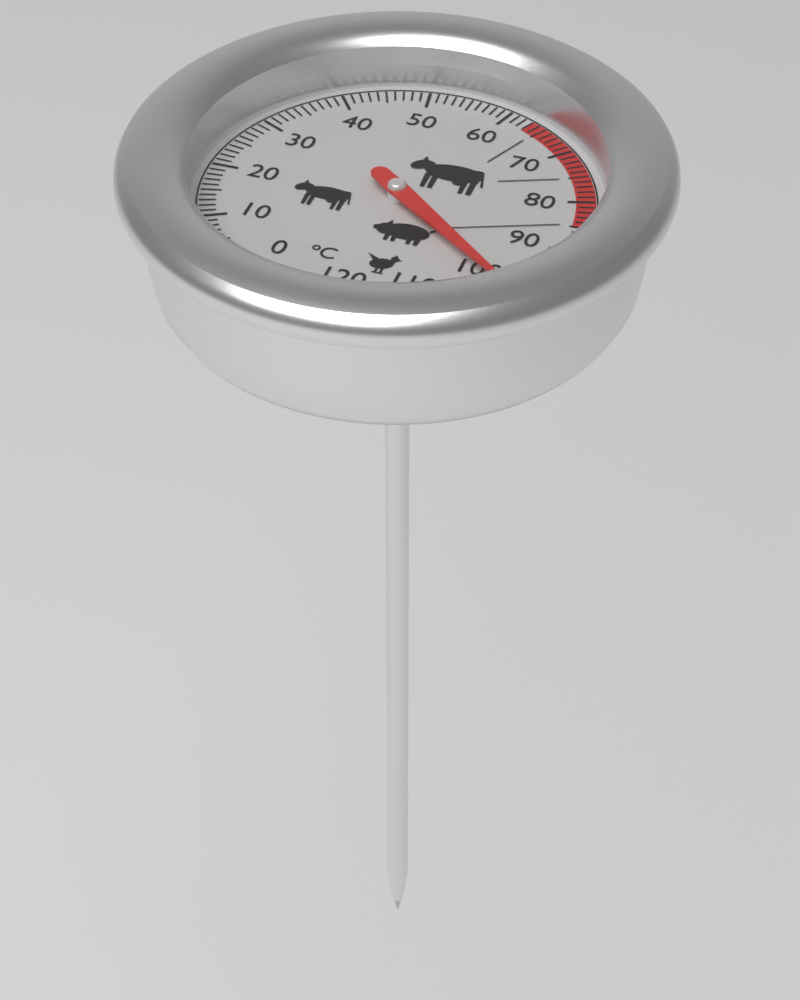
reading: 100 °C
